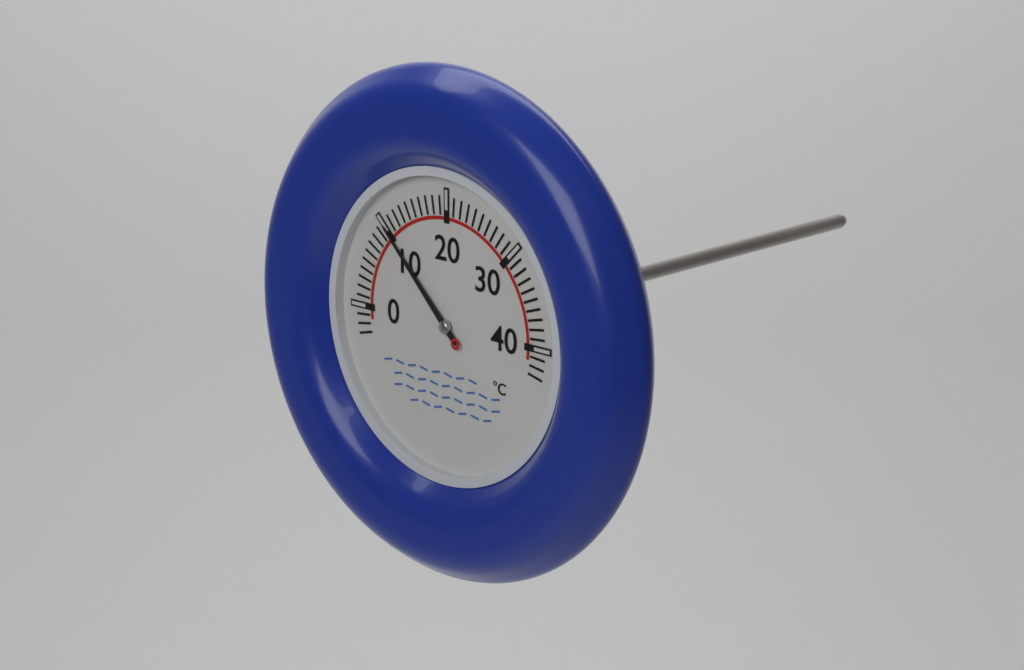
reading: 10 °C
